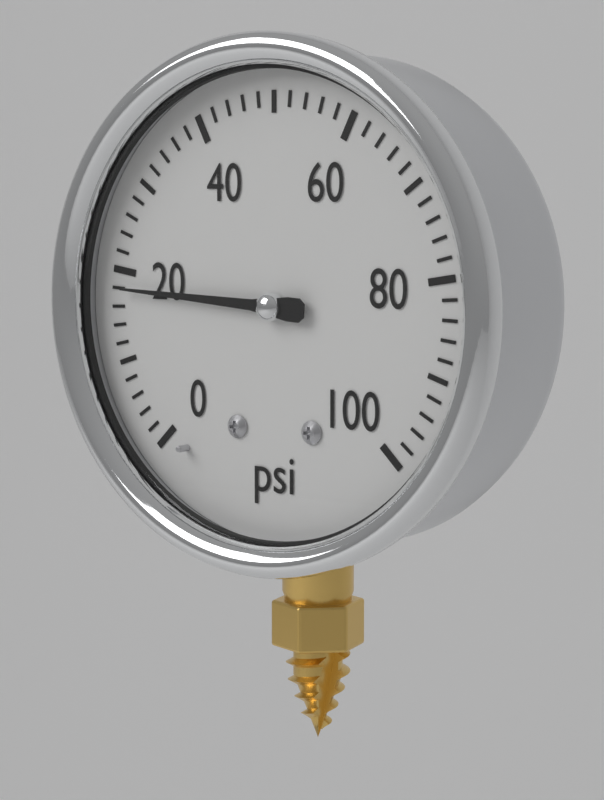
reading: 18 psi
